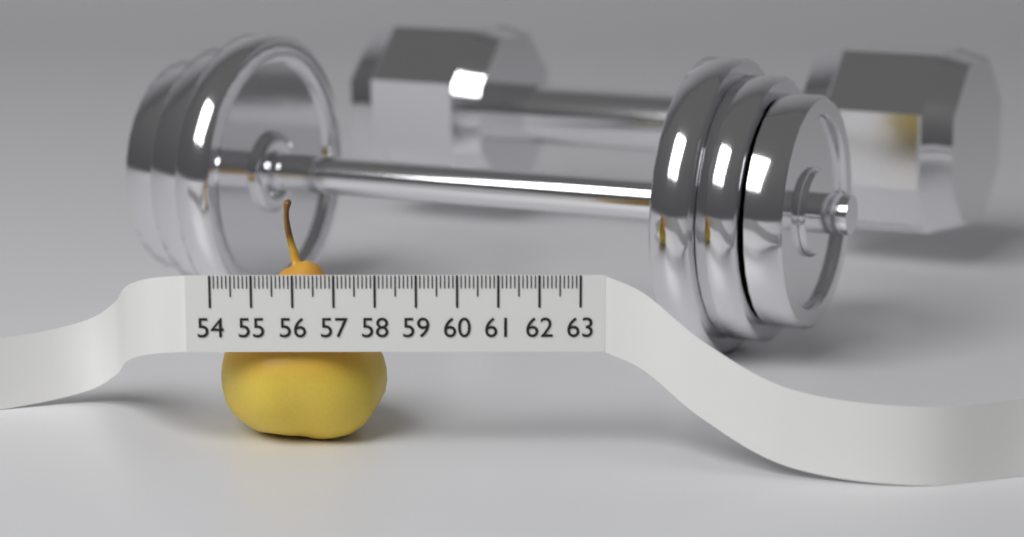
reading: 58.2 (no unit)
